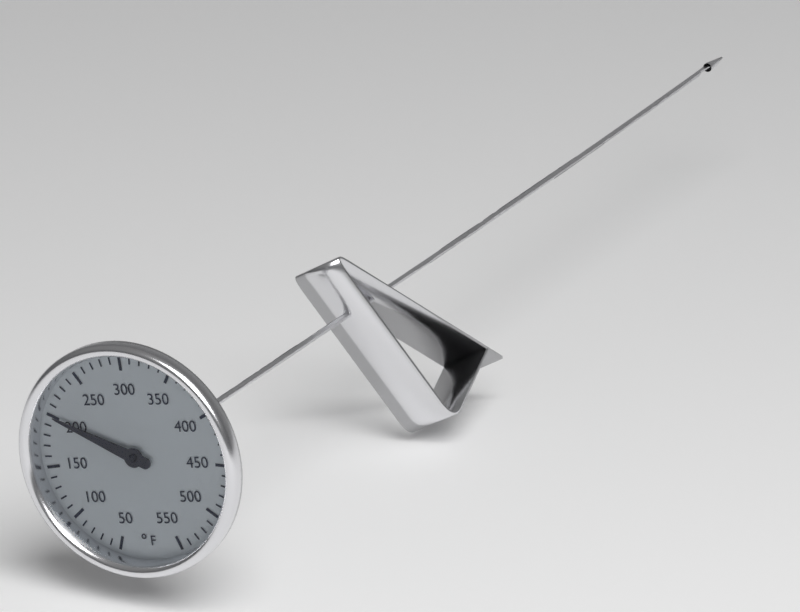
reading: 200 °F
